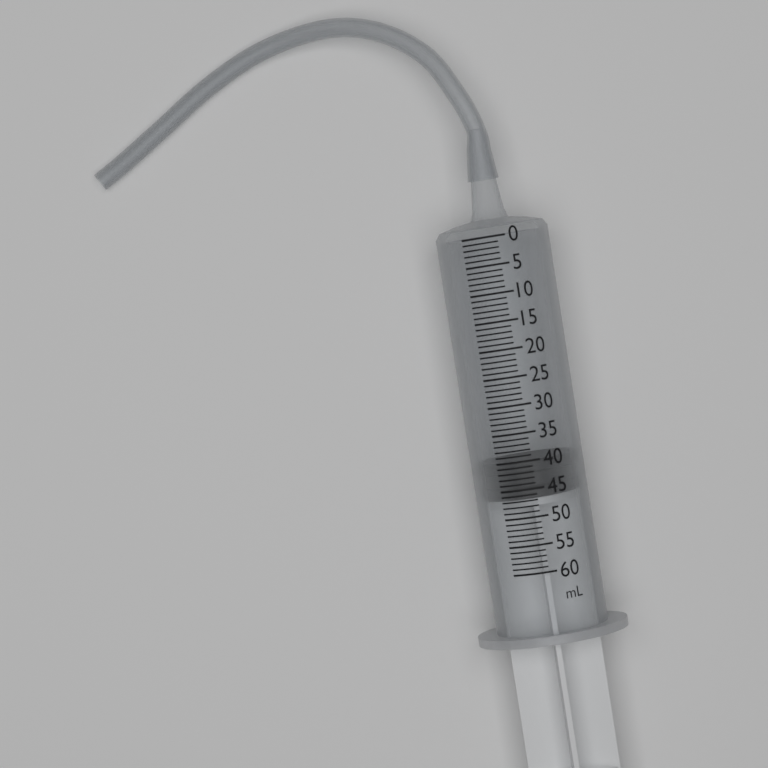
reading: 40 ml
